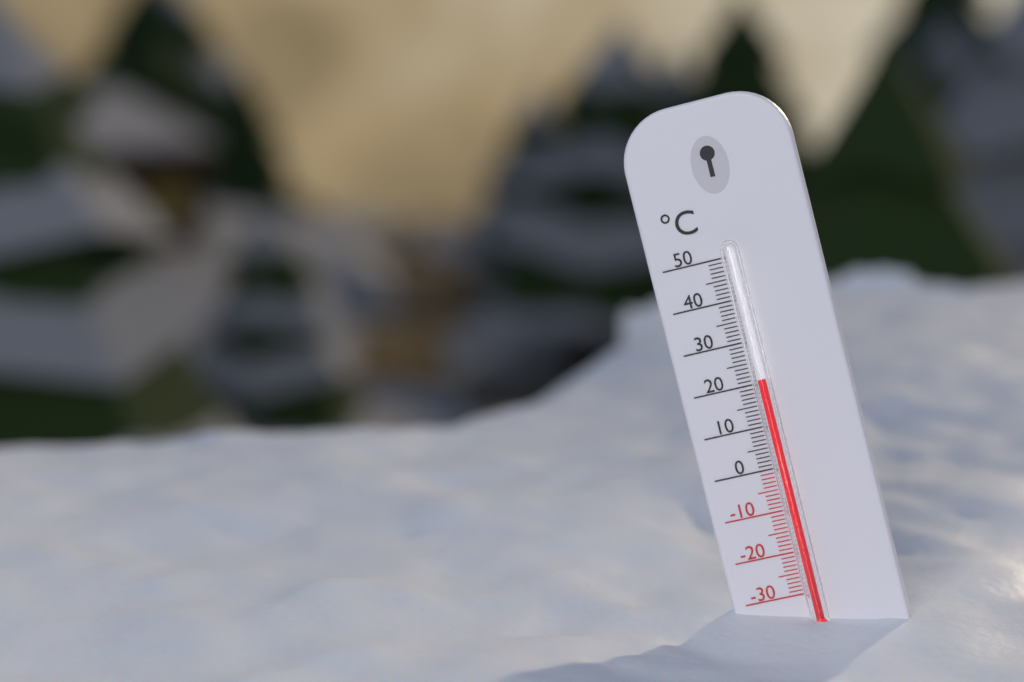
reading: 21 °C
